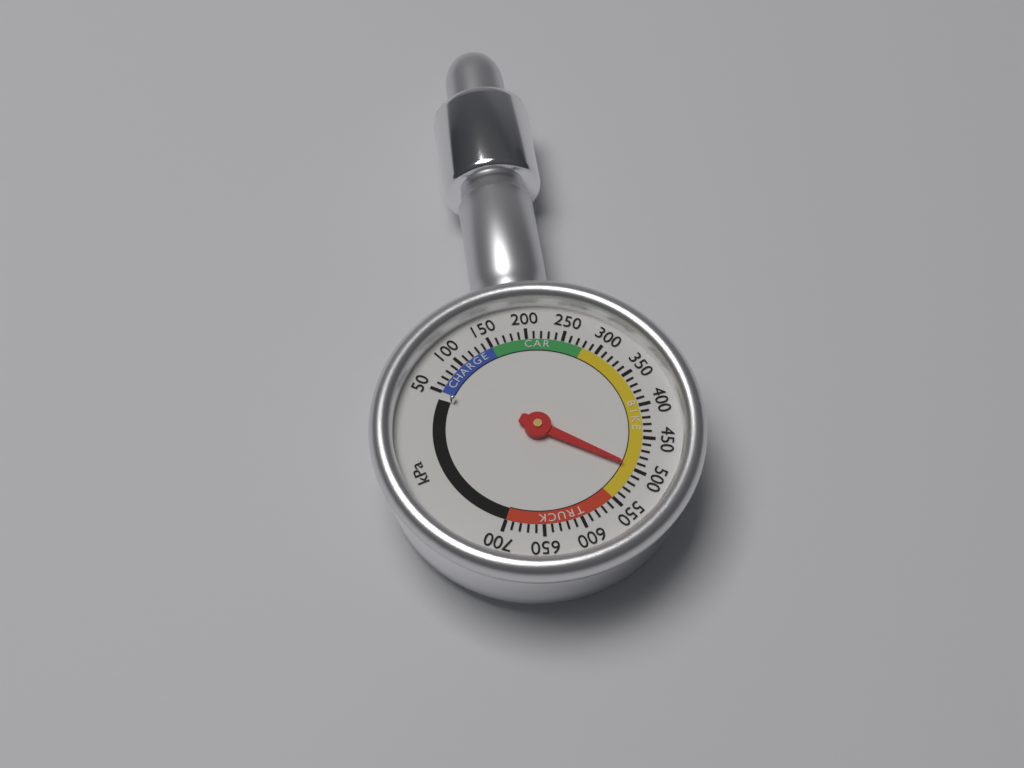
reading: 500 kPa
